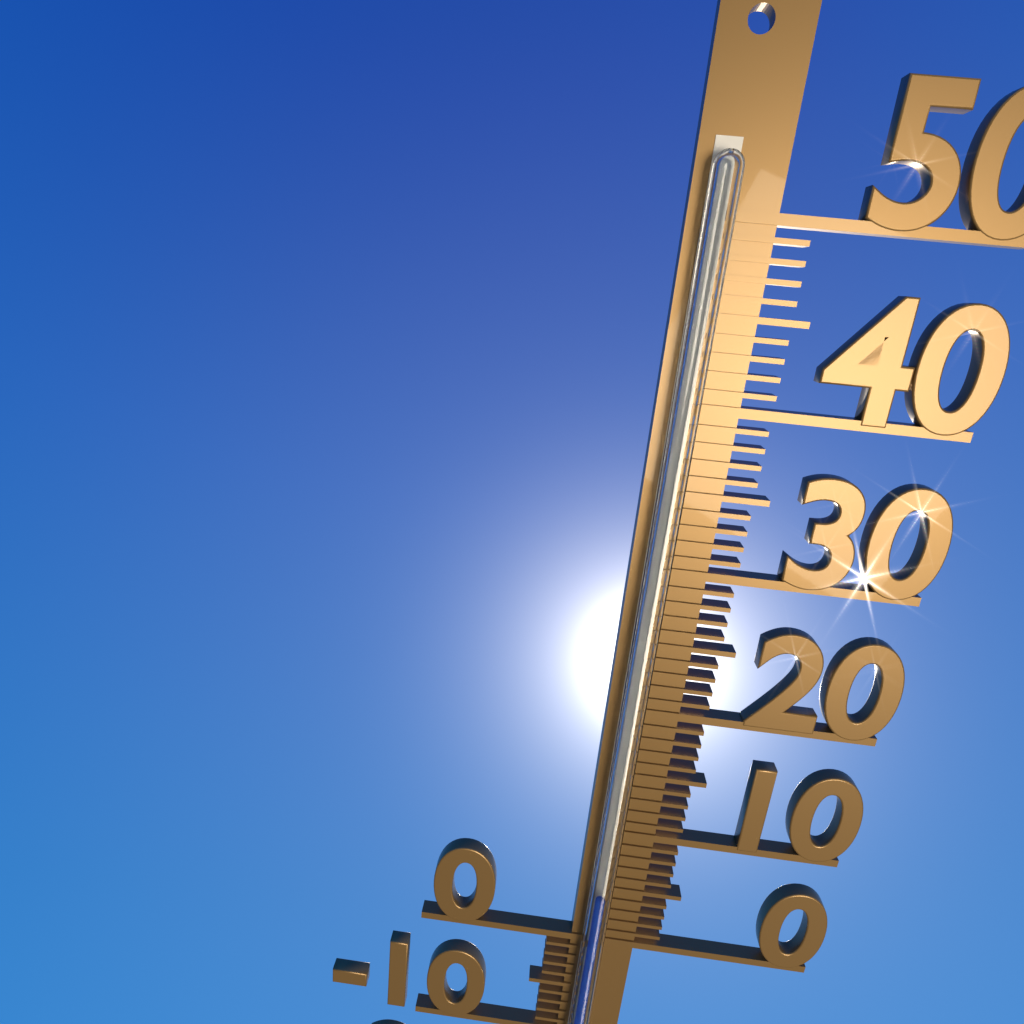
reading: 5 °C
